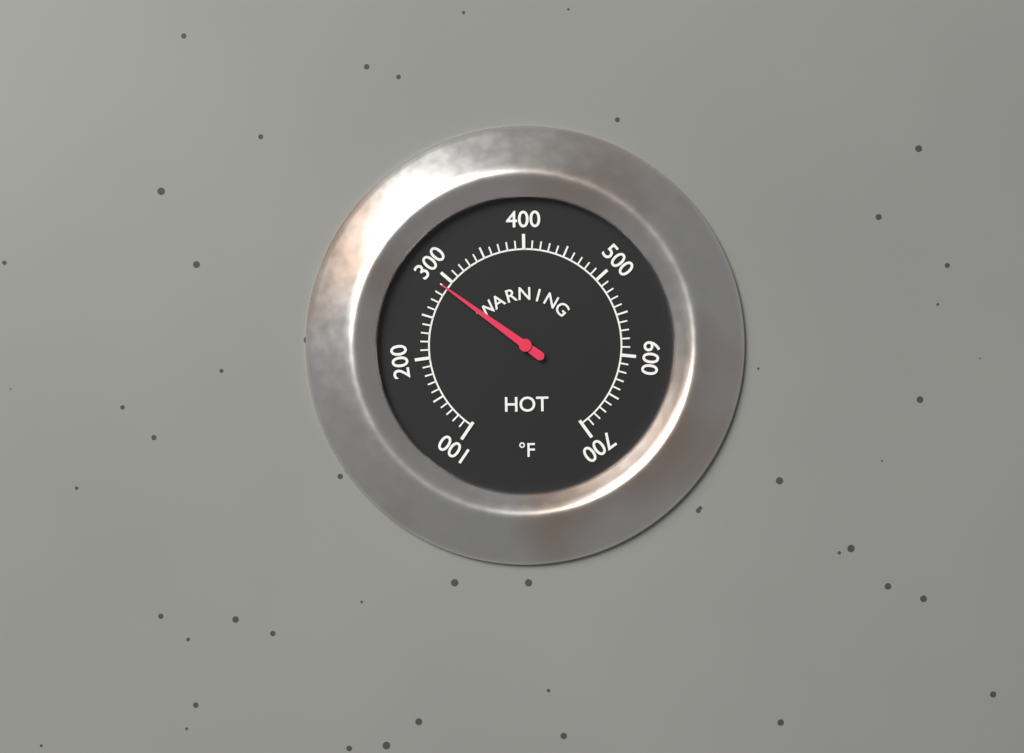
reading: 290 °F
